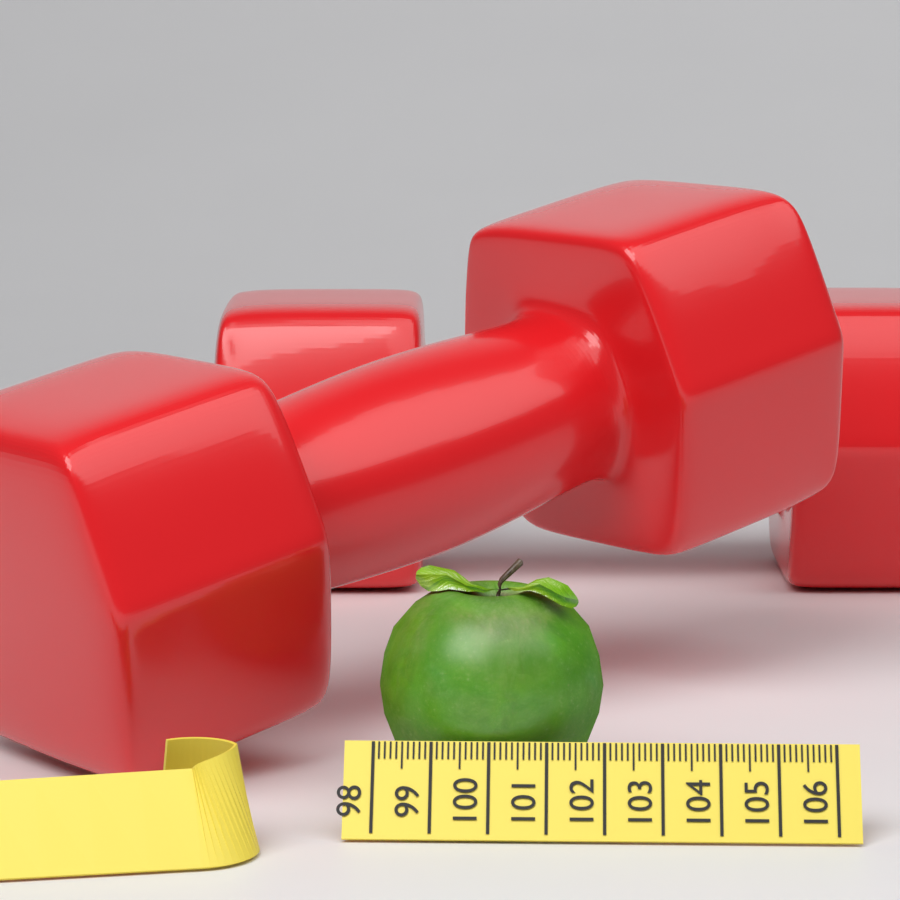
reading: 102.0 (no unit)
